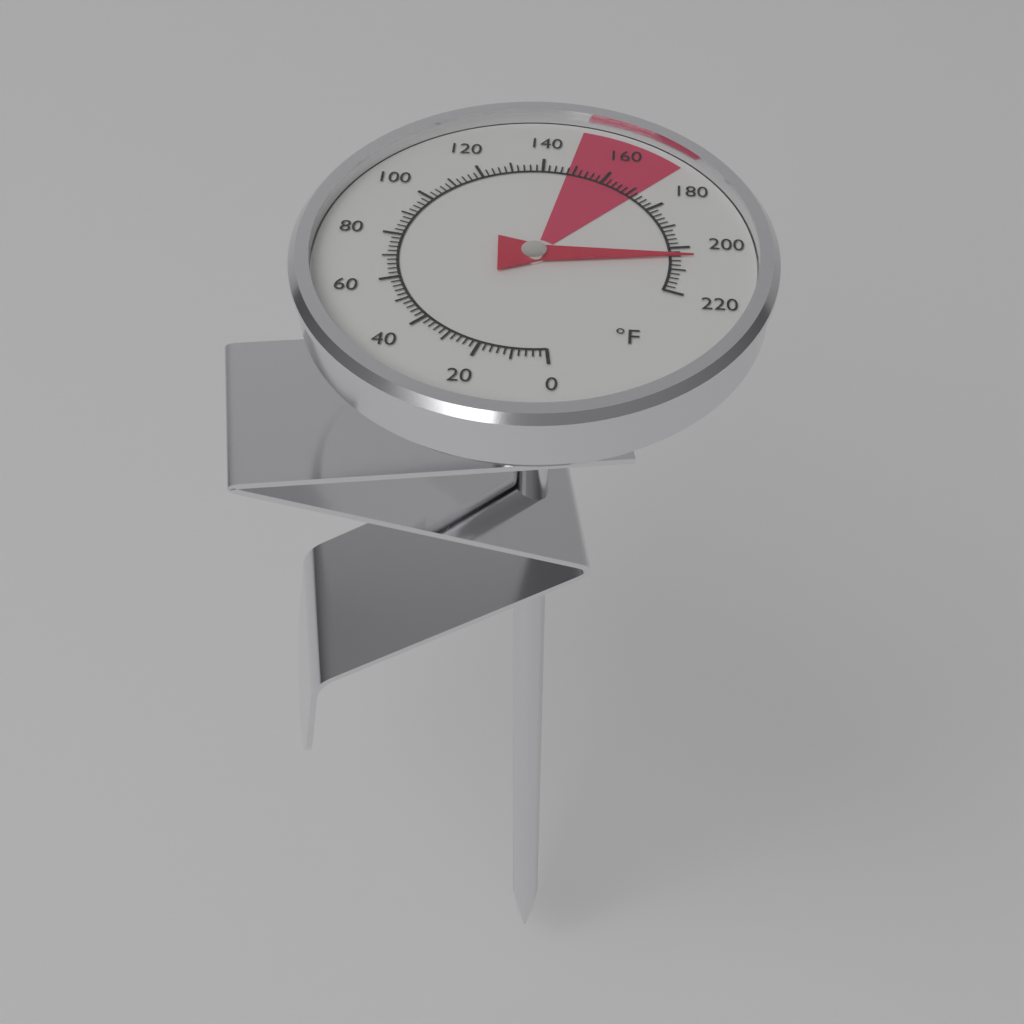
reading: 204 °F
